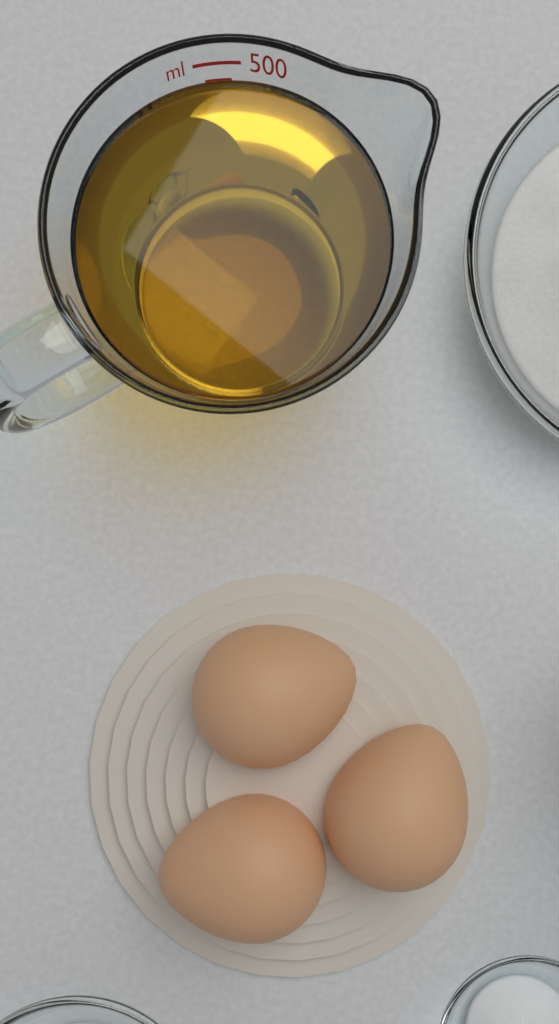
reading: 450 ml
